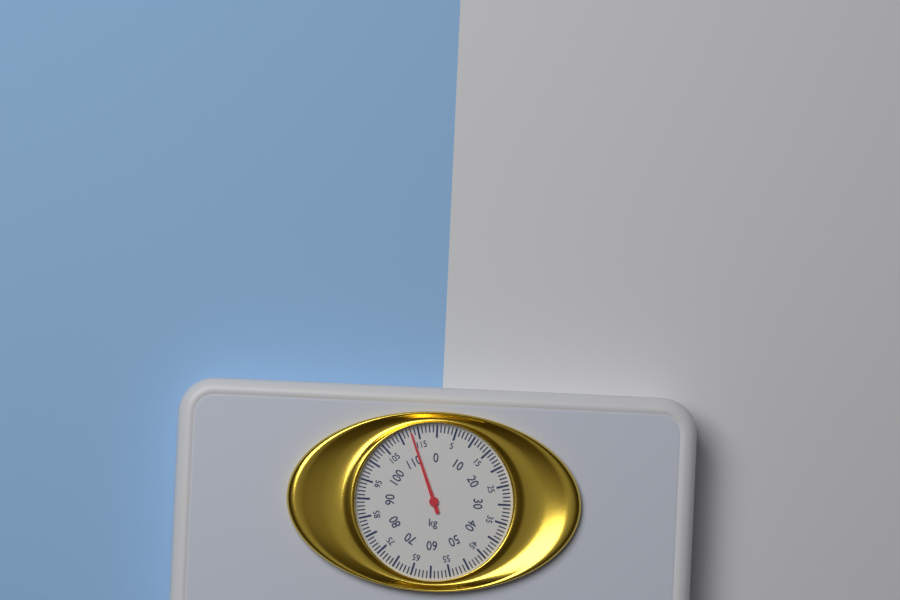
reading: 113 kg
